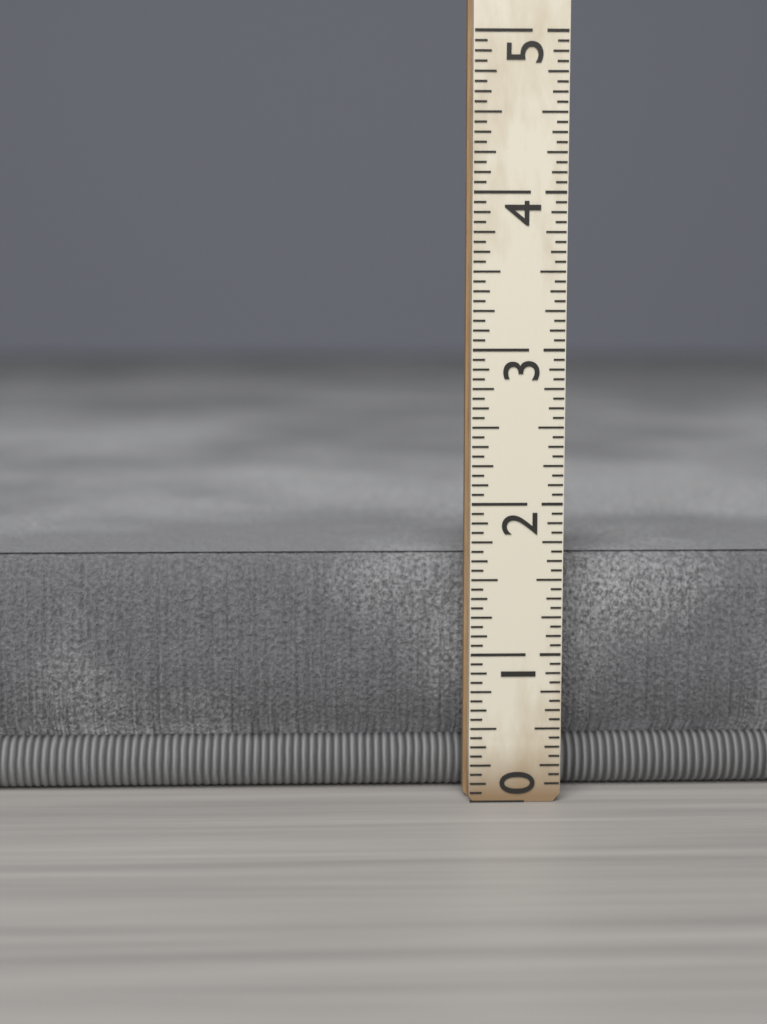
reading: 1.6250 (no unit)
